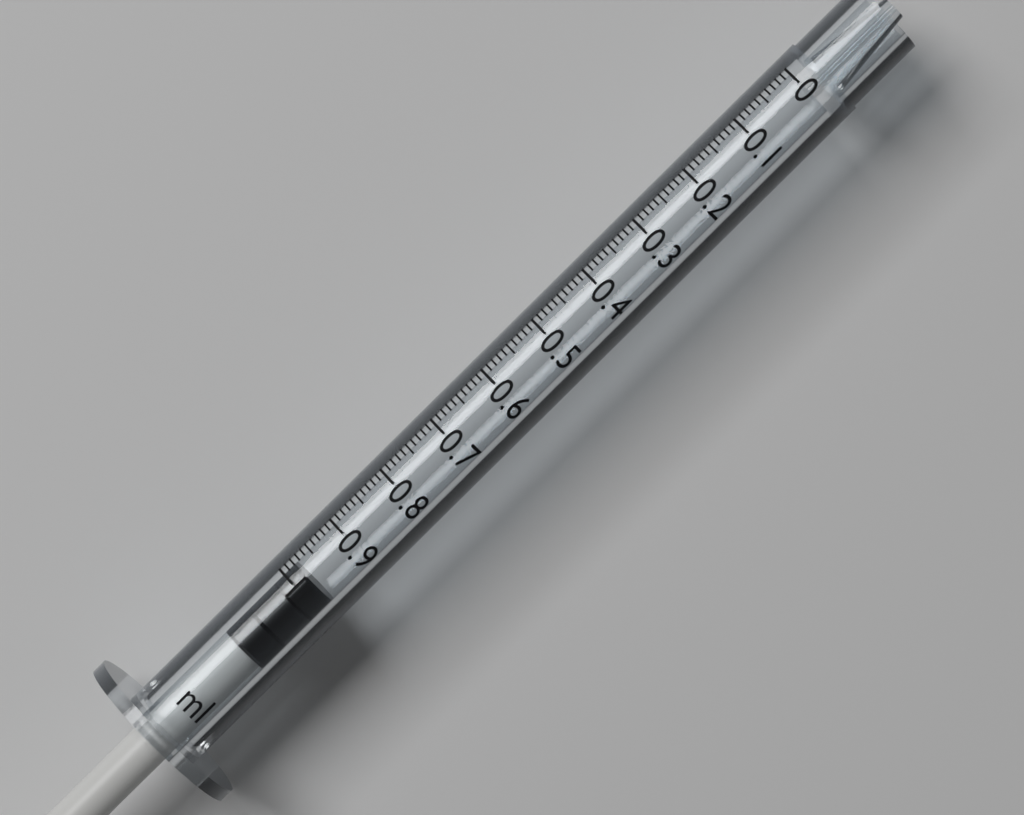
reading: 0.98 ml
